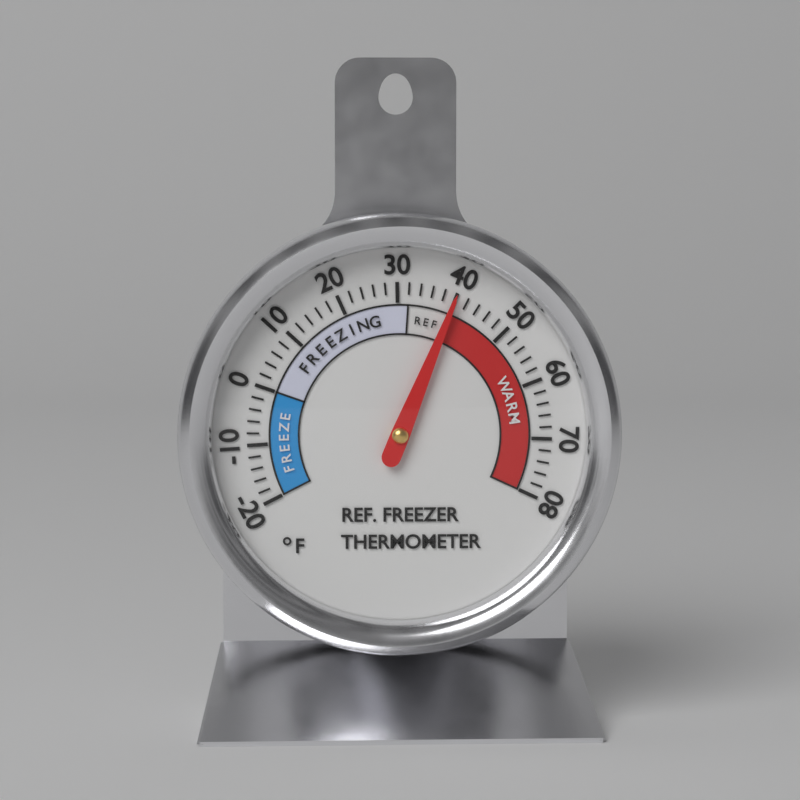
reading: 40 °F
